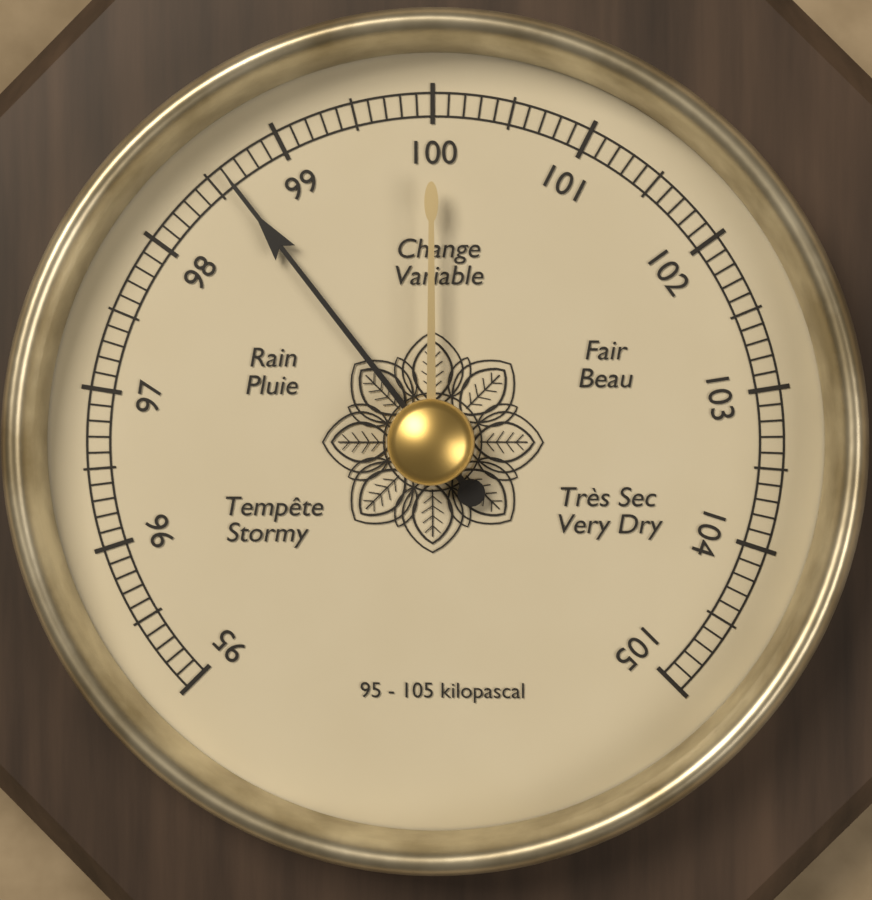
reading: 98.6 kPa
